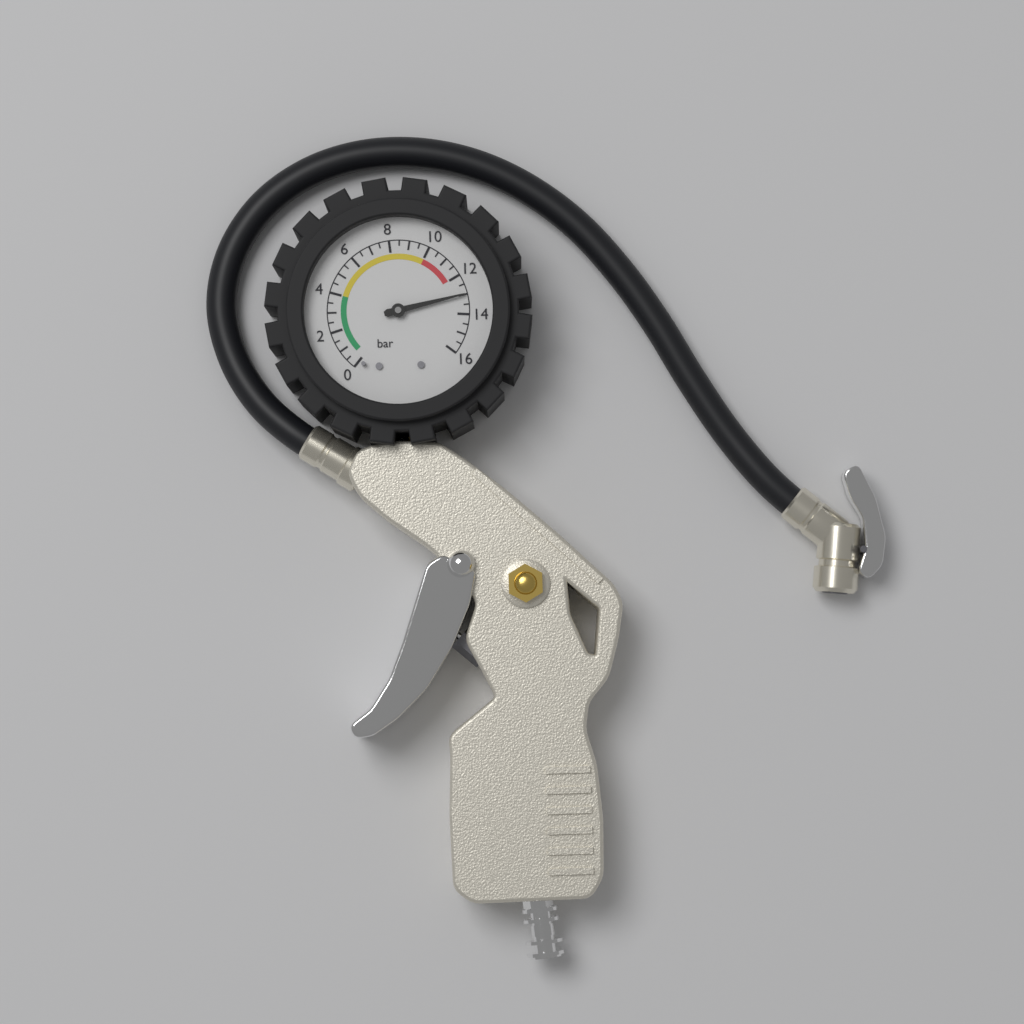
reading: 13.0 bar
